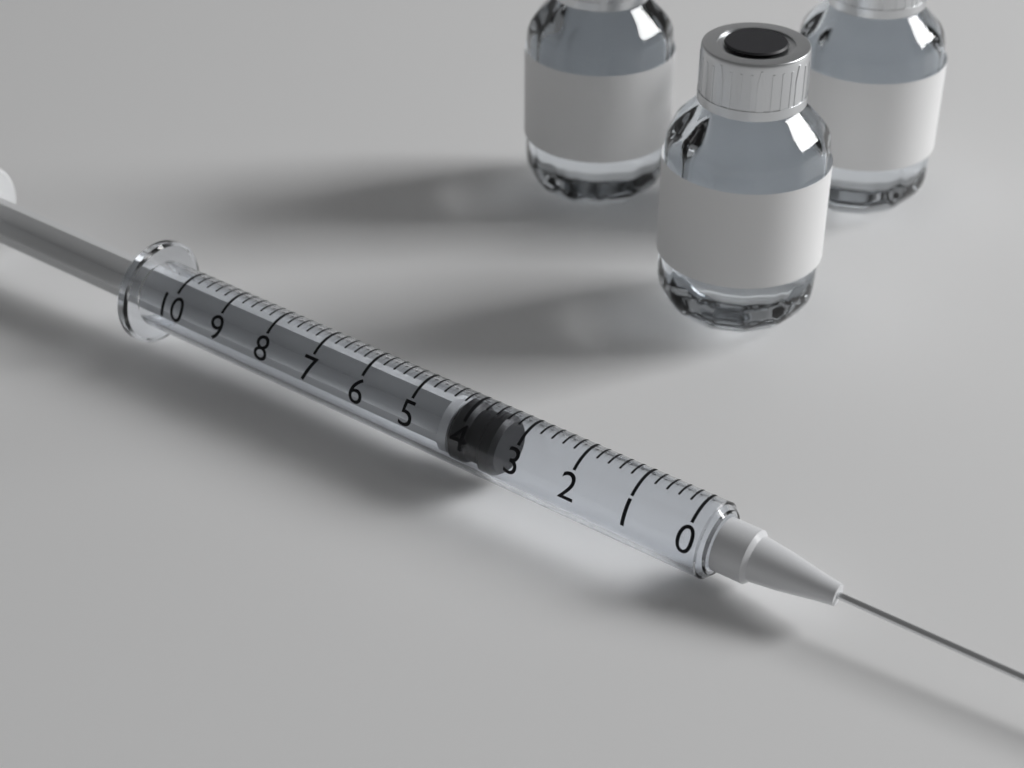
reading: 3.4 (no unit)
